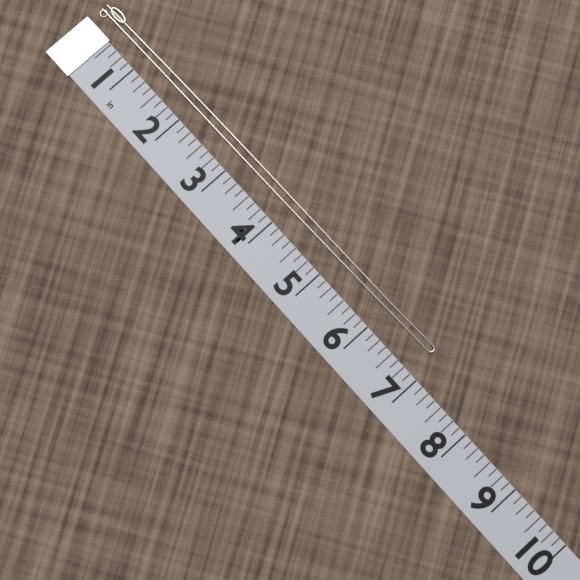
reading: 6.875 in
